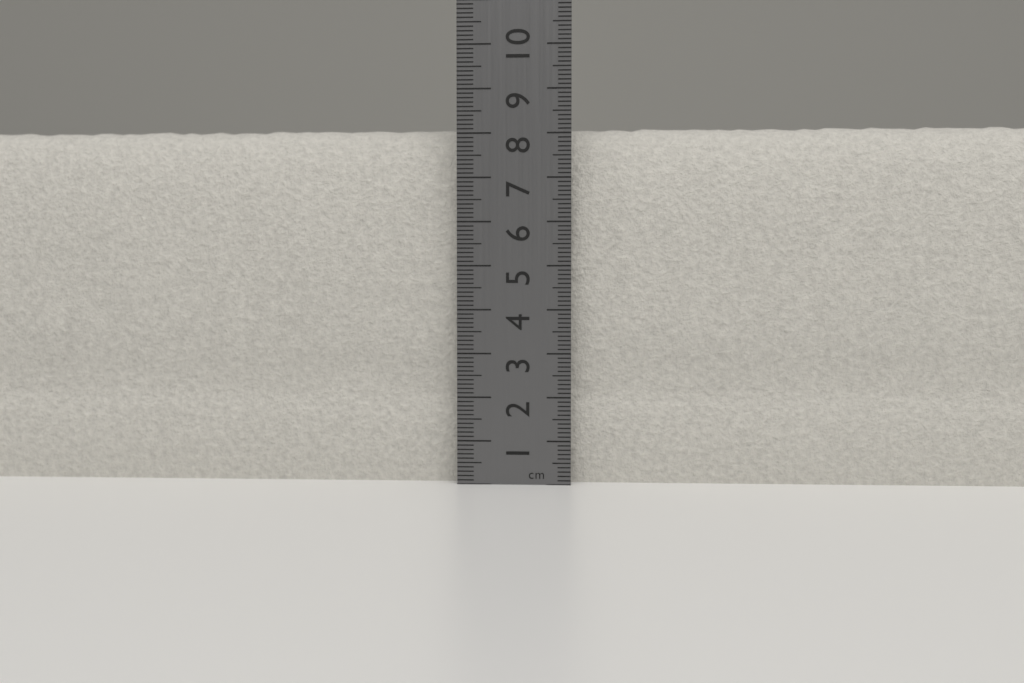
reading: 8.2 cm
